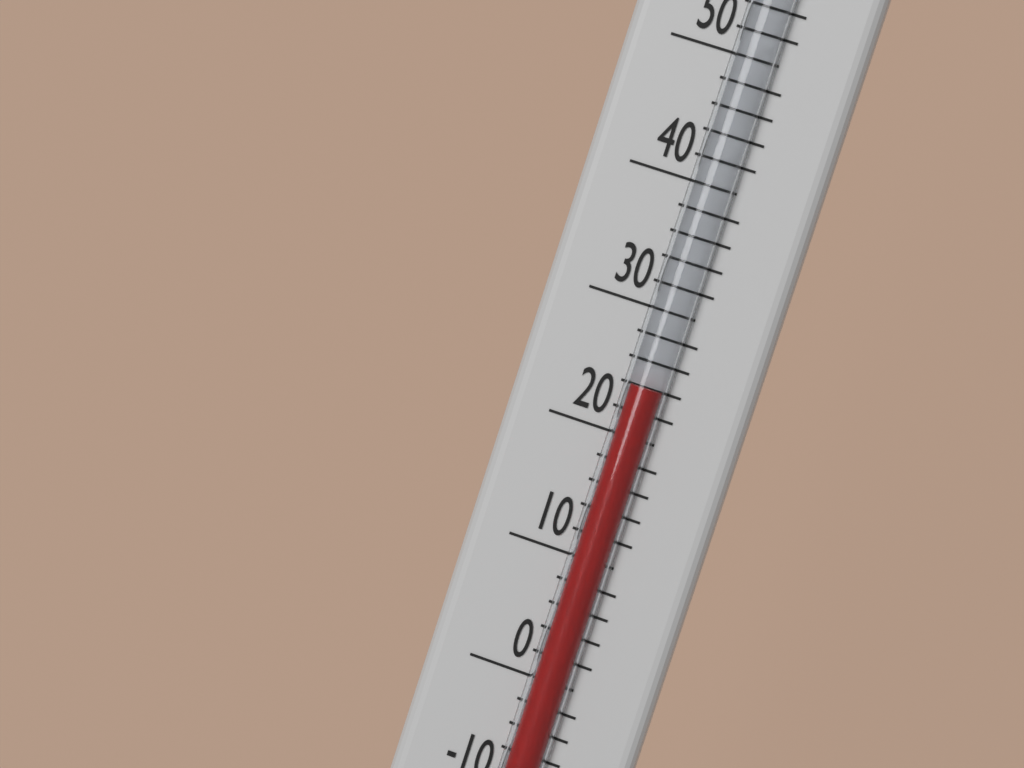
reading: 24 °F
